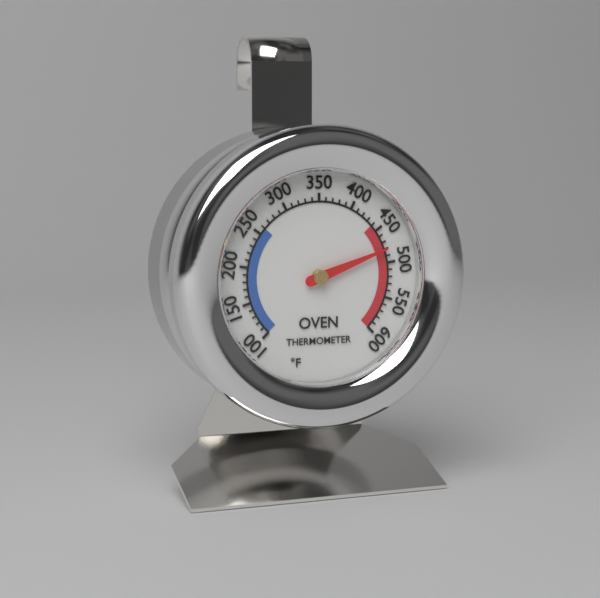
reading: 480 °F
